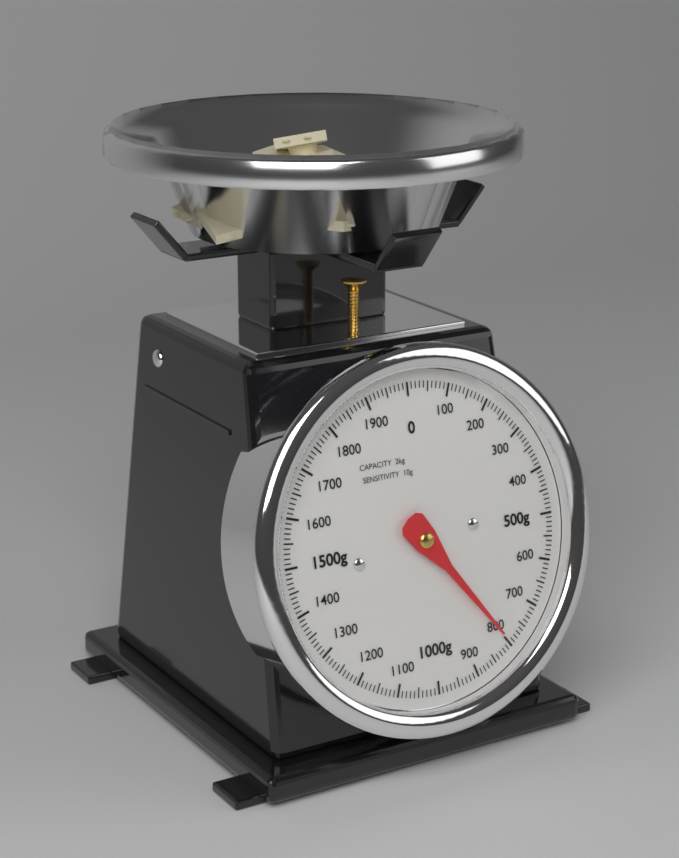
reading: 800 g
